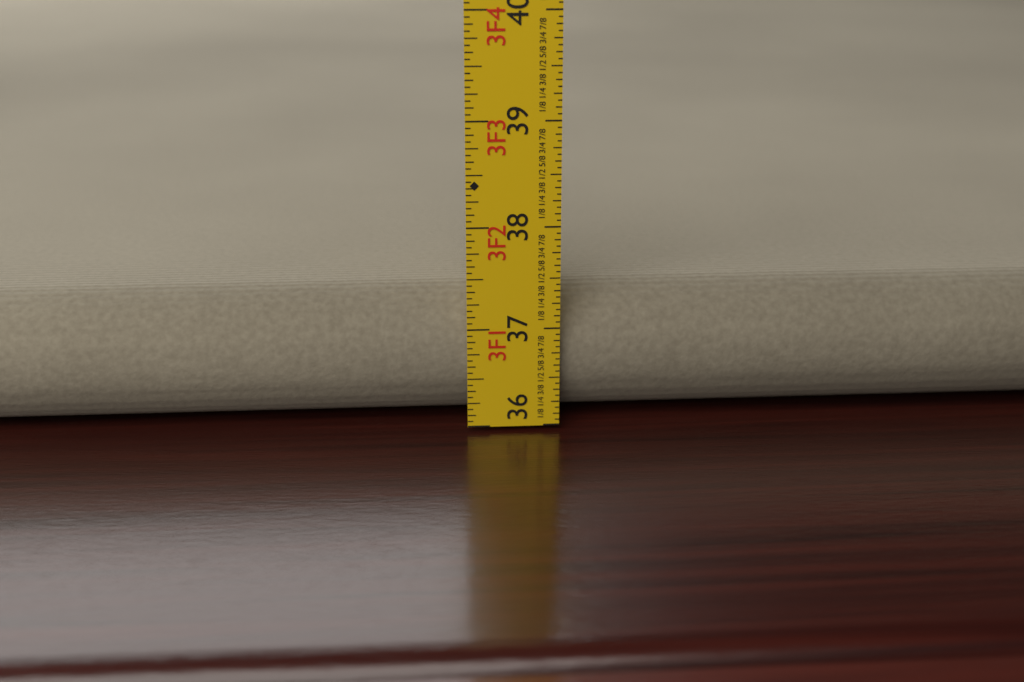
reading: 37.3125 in
